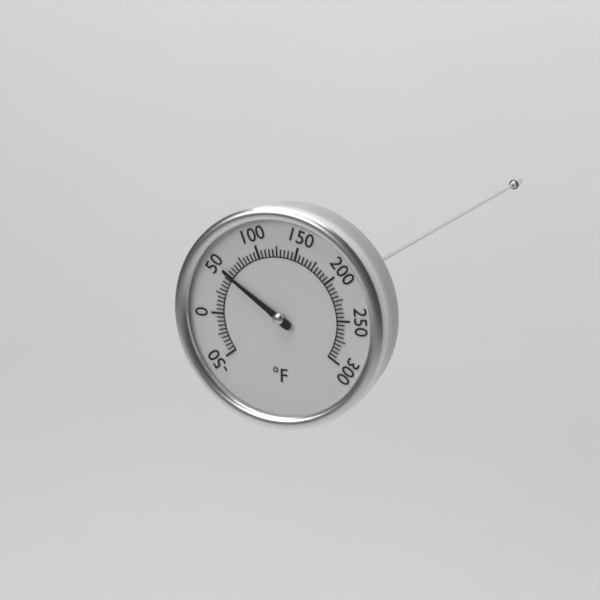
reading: 50 °F
